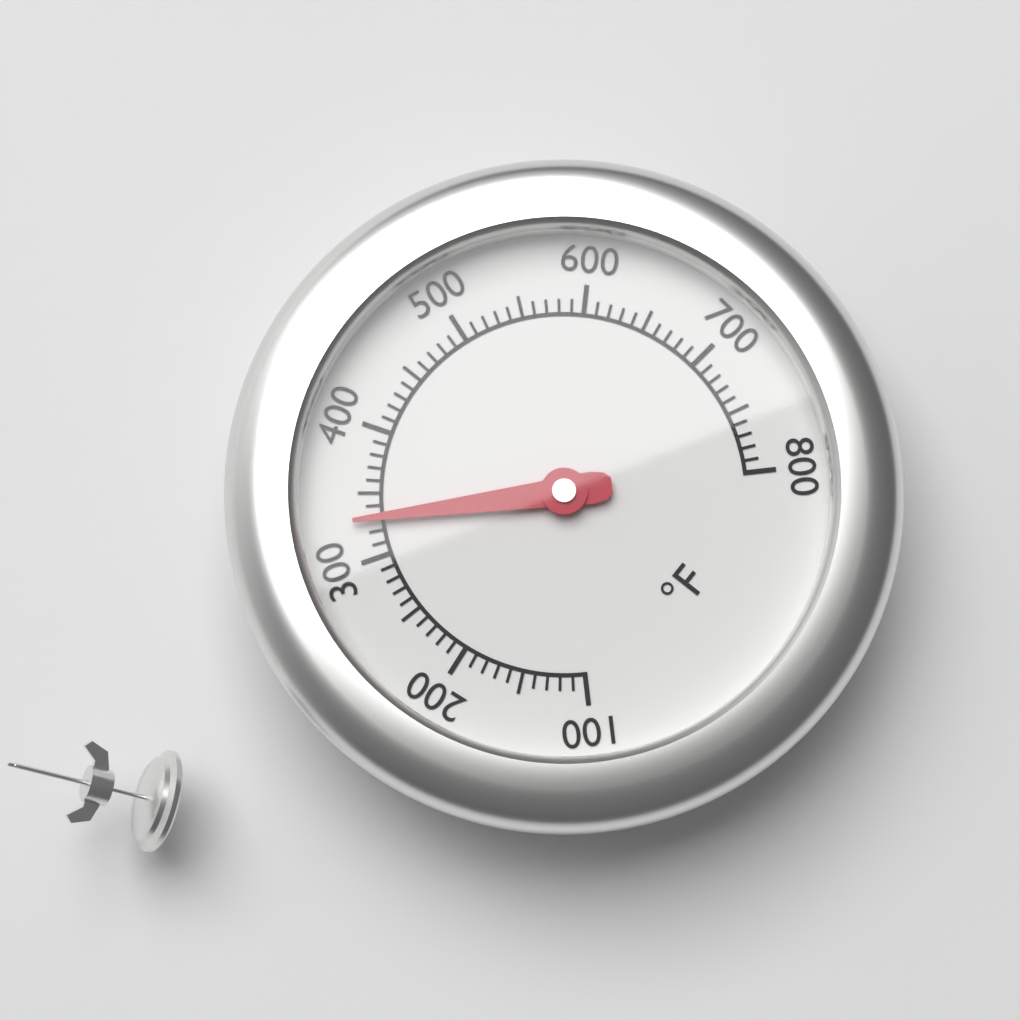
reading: 330 °F
